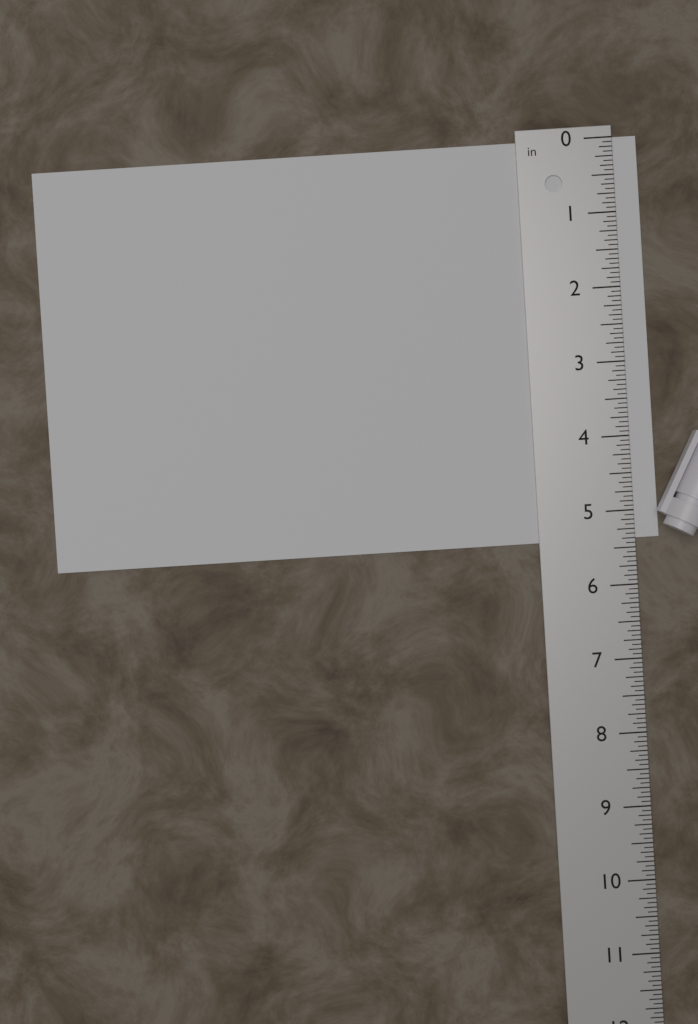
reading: 5.3750 in
